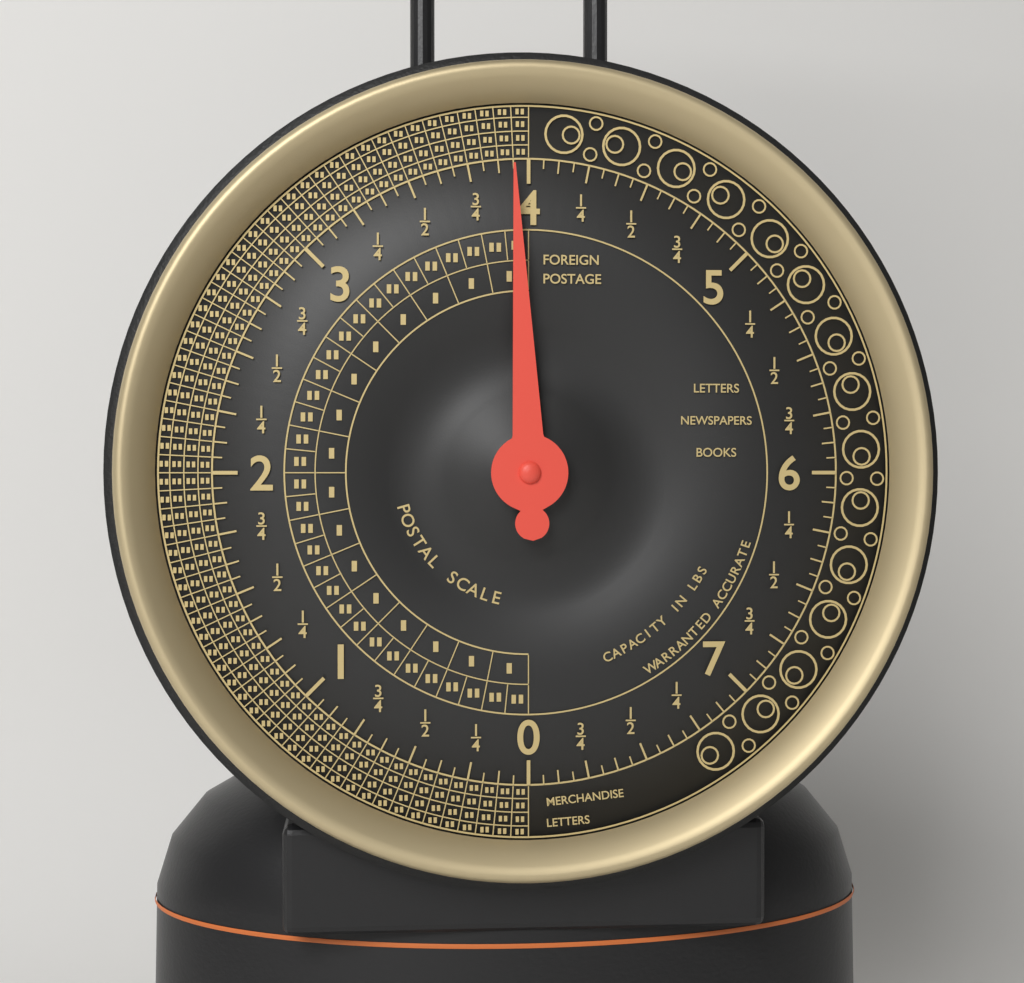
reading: 3.9375 lbs
